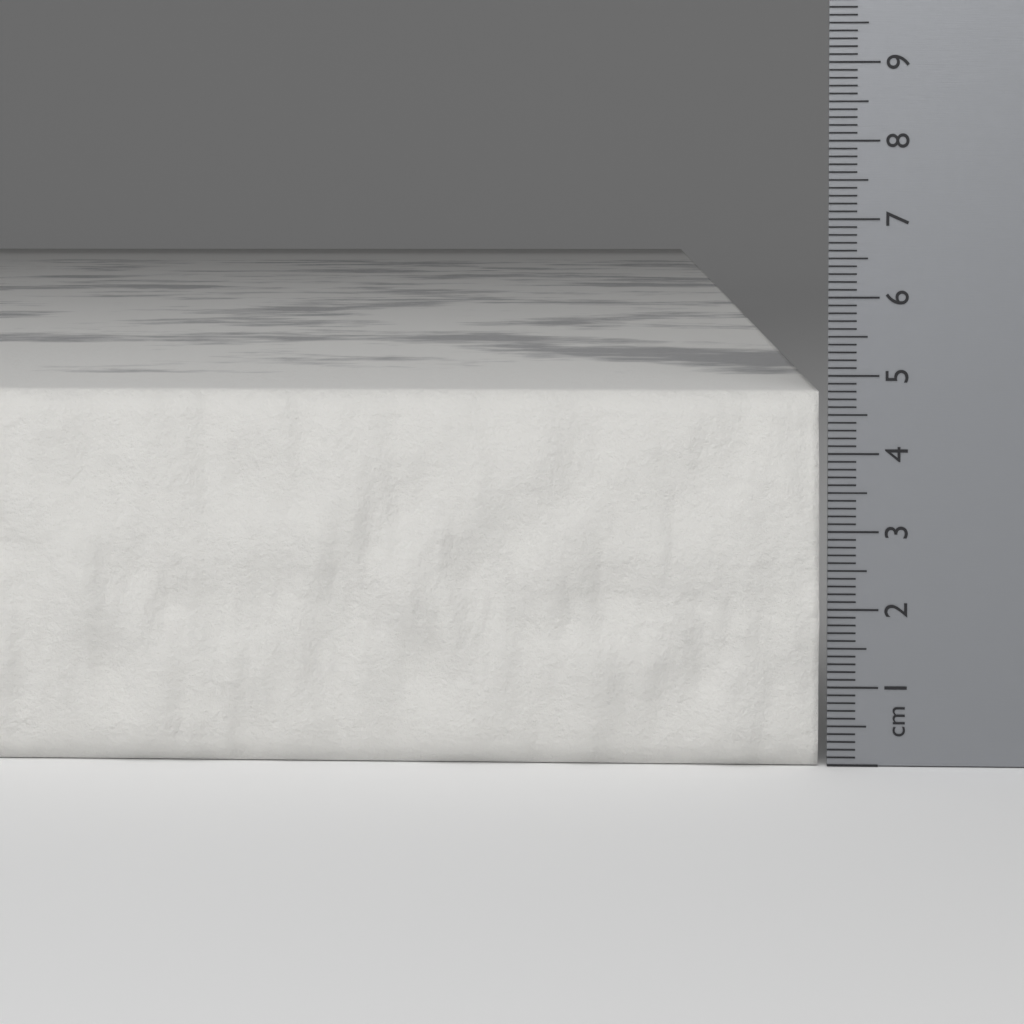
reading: 4.8 cm
